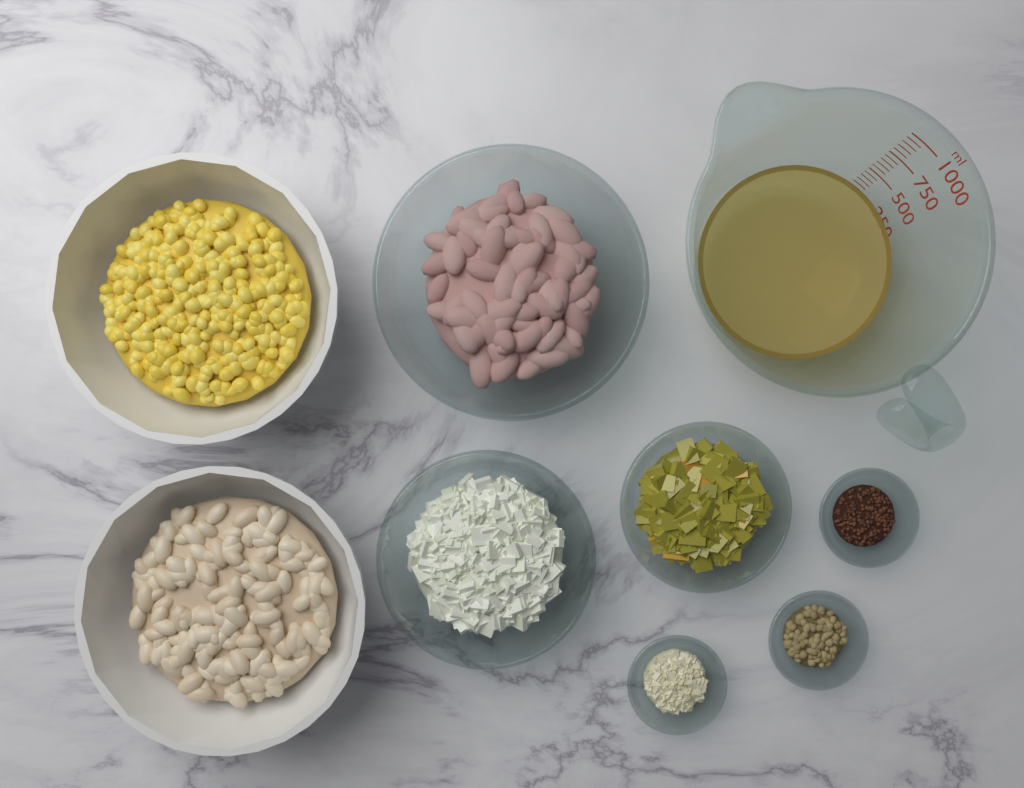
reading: 350 ml
